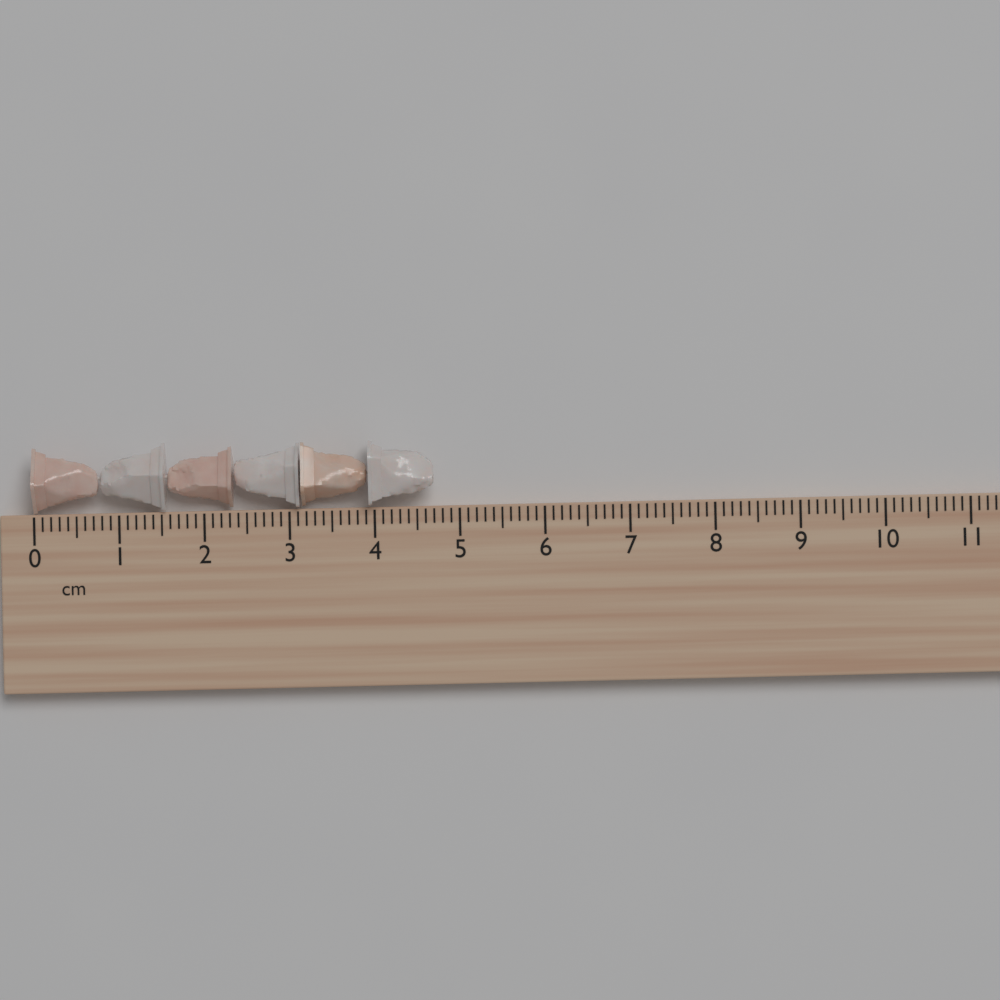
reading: 4.7 cm
